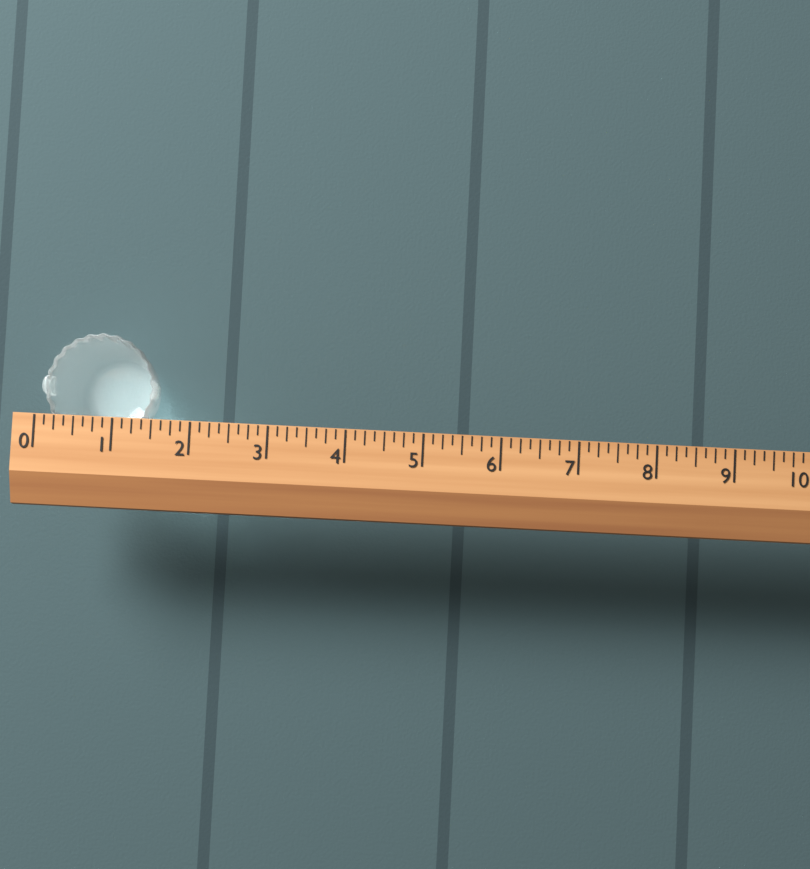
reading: 1.500 (no unit)
